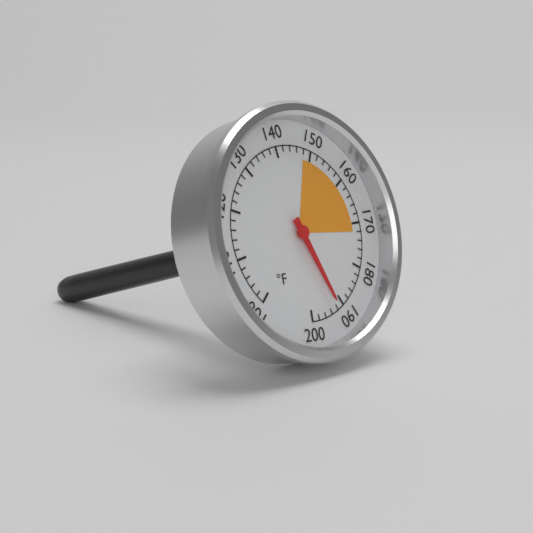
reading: 192 °F
